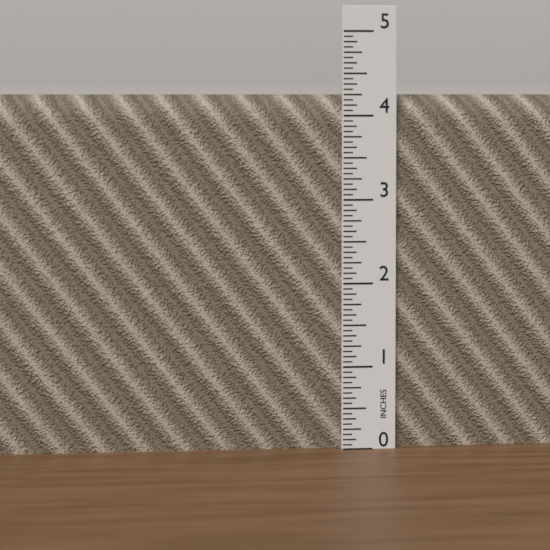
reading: 4.2500 in
